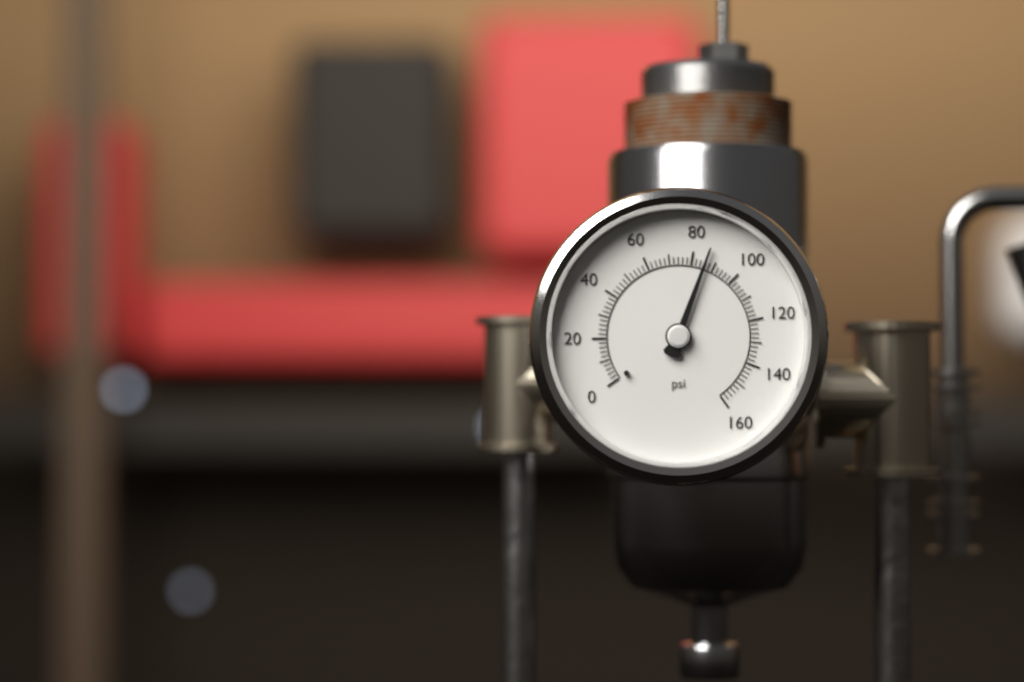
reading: 86 psi
